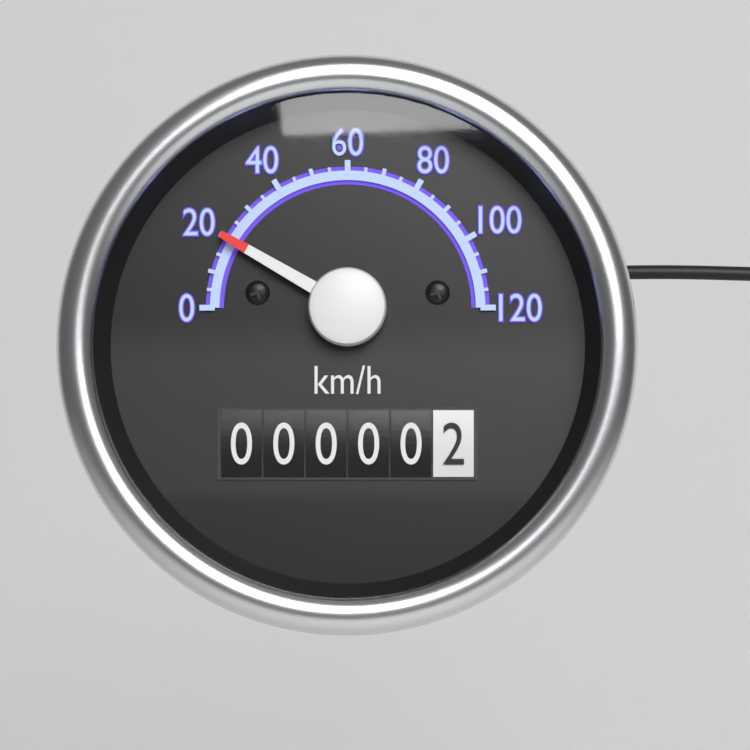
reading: 20 km/h
